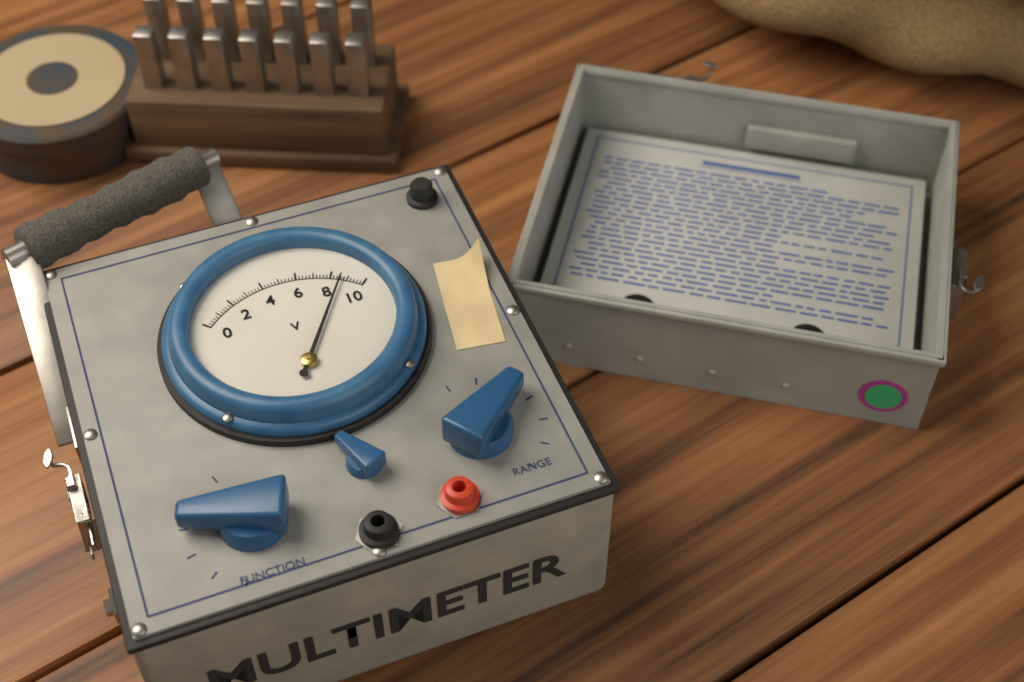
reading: 8.6 V
